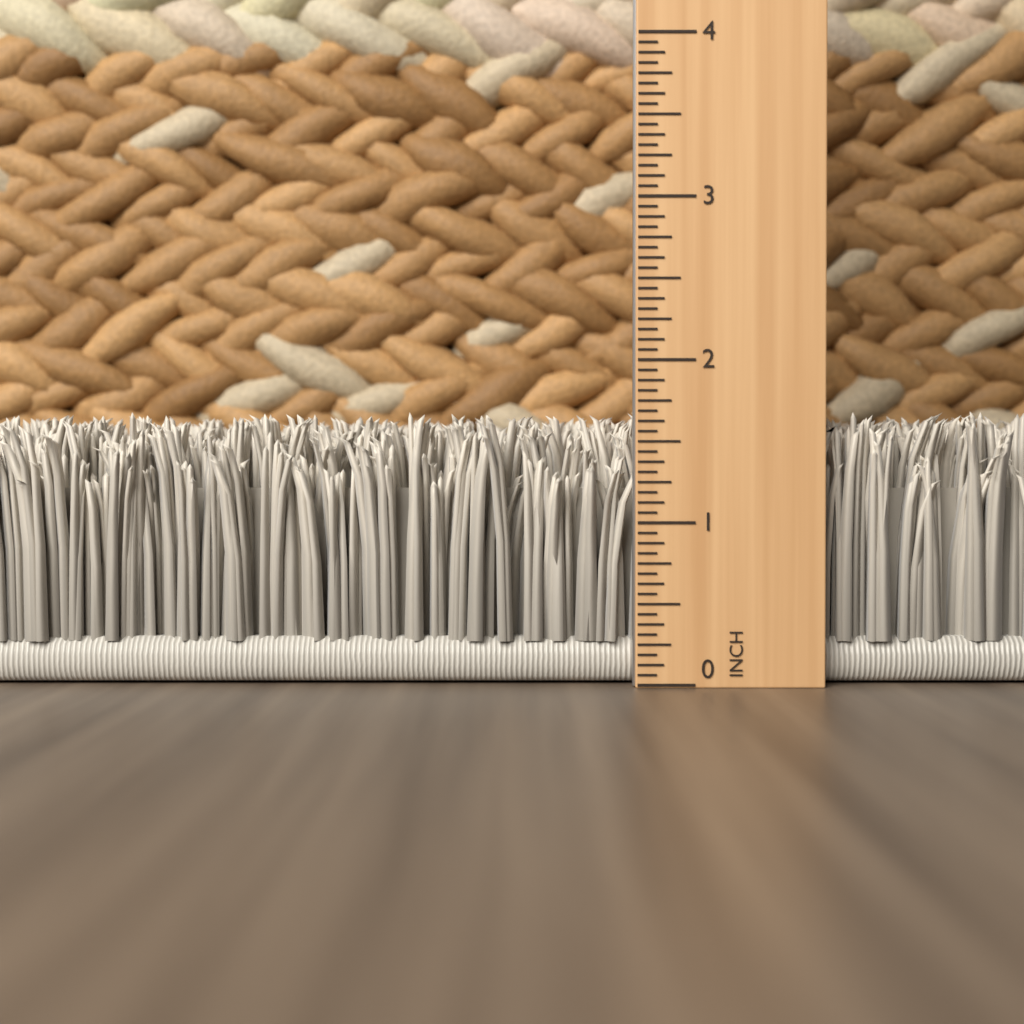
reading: 1.6875 in
